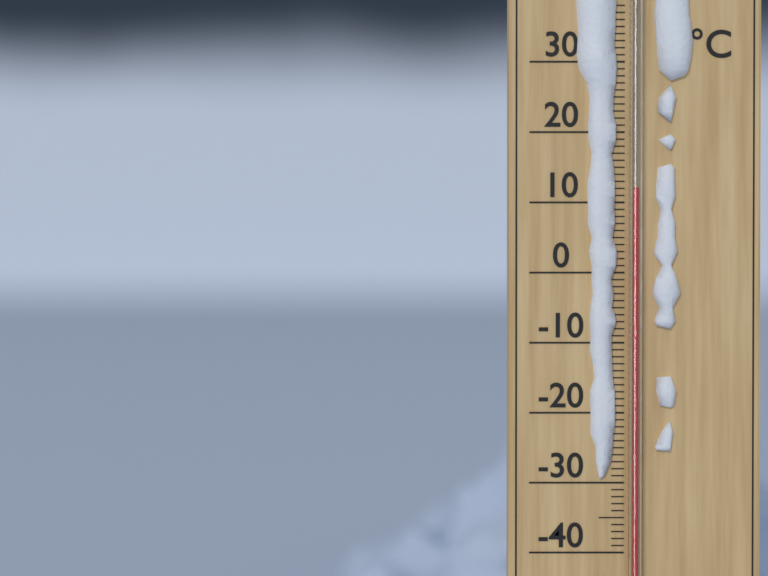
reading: 12 °C
